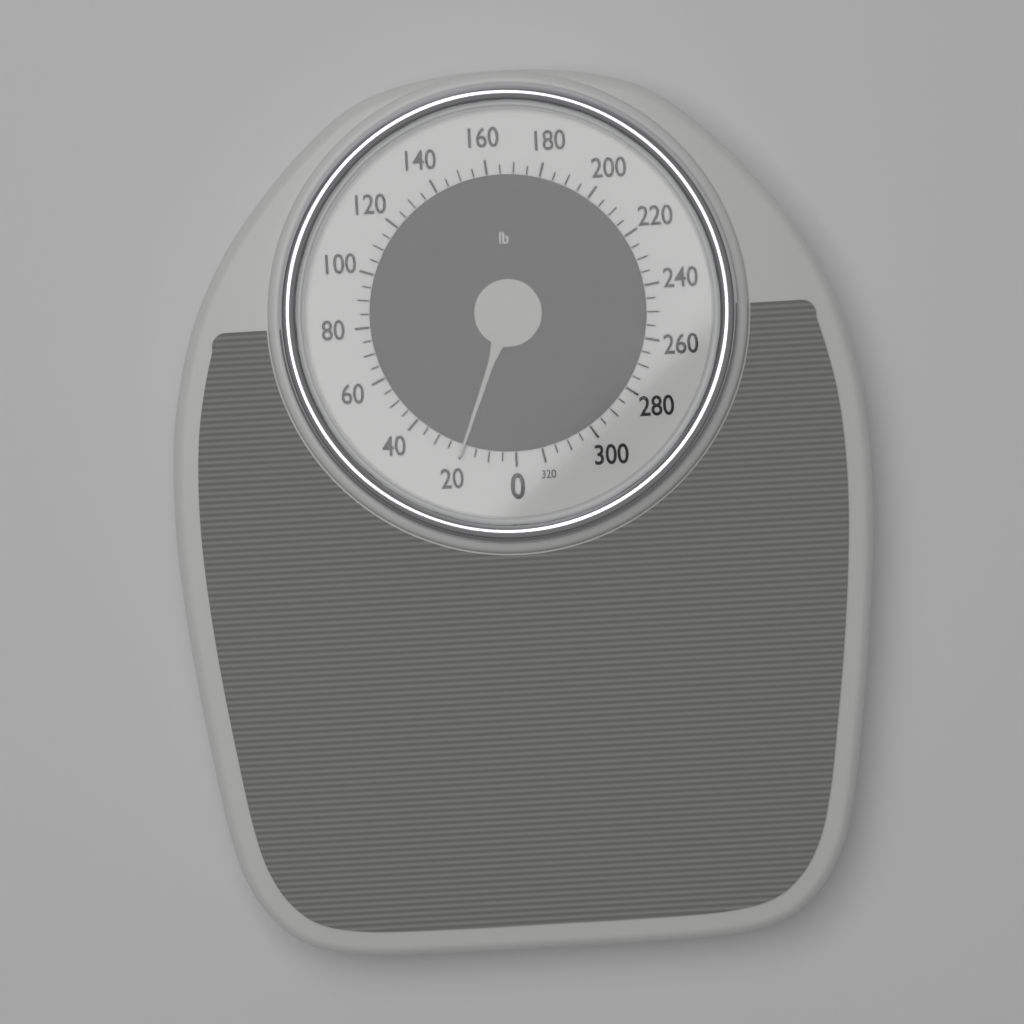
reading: 20 lb
